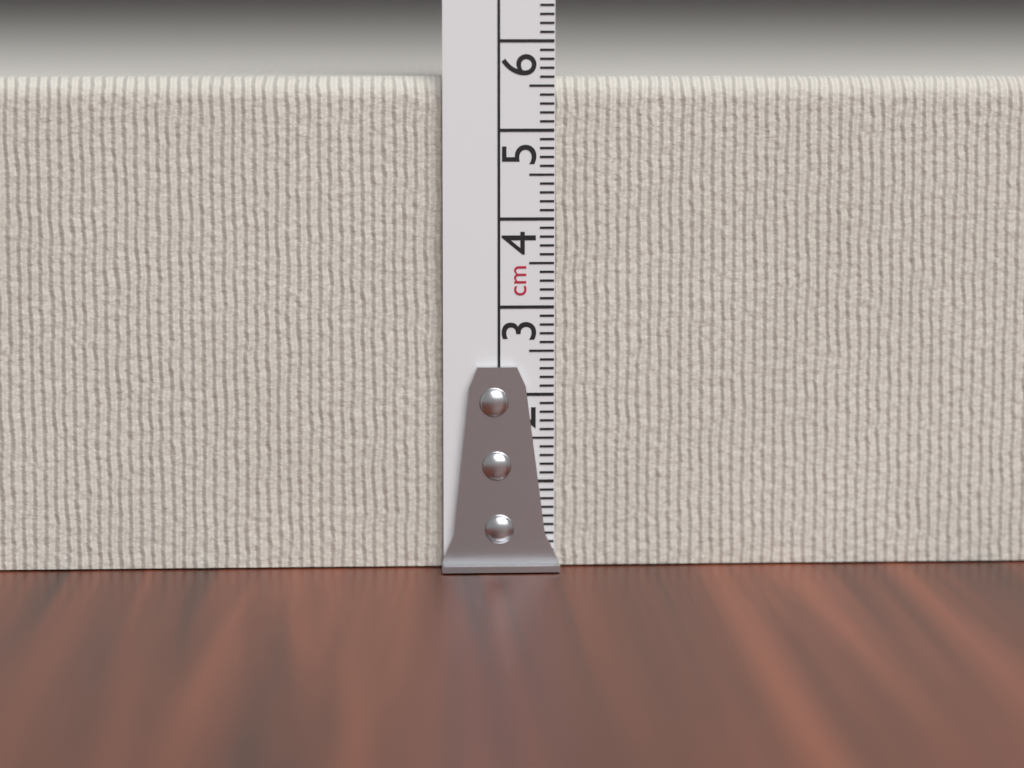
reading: 5.6 cm
